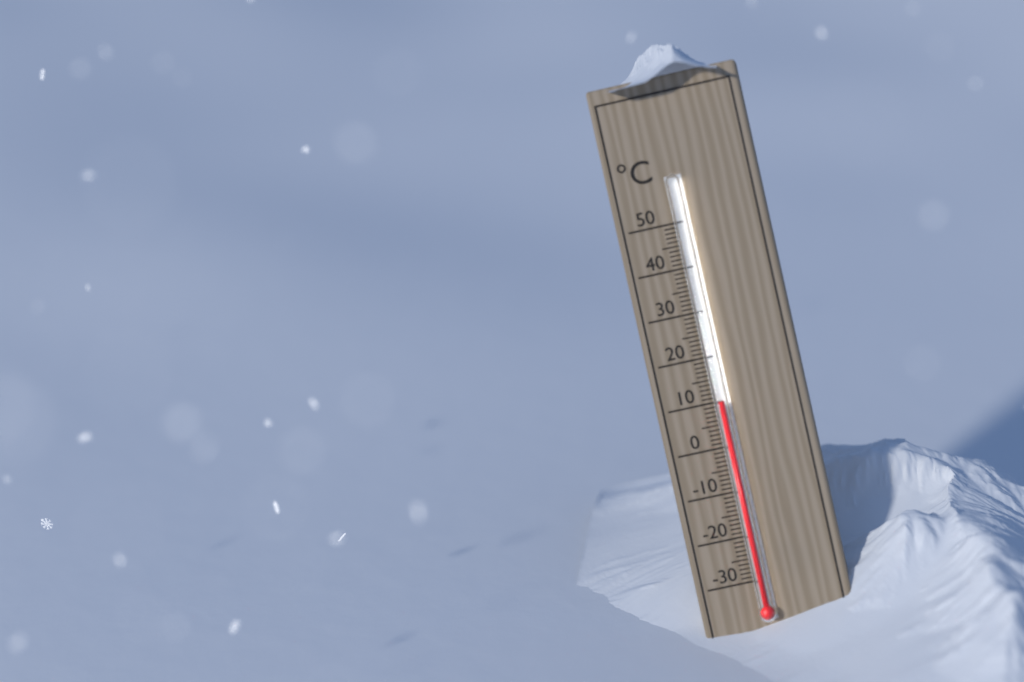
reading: 10 °C
